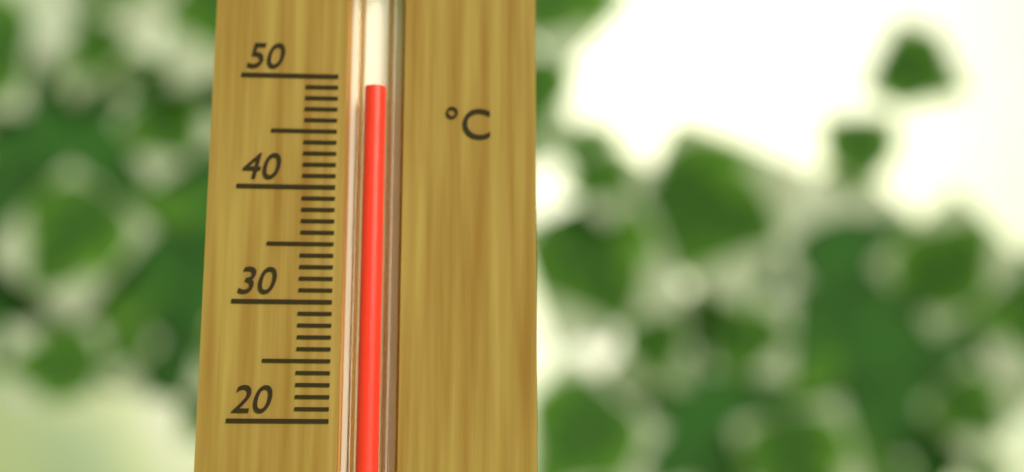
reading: 49 °C
